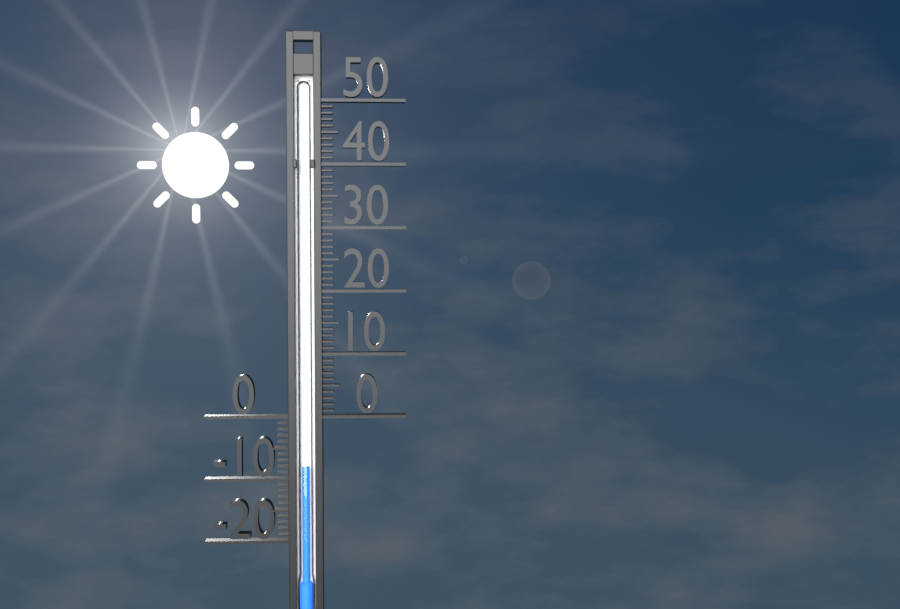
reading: -8 (no unit)
